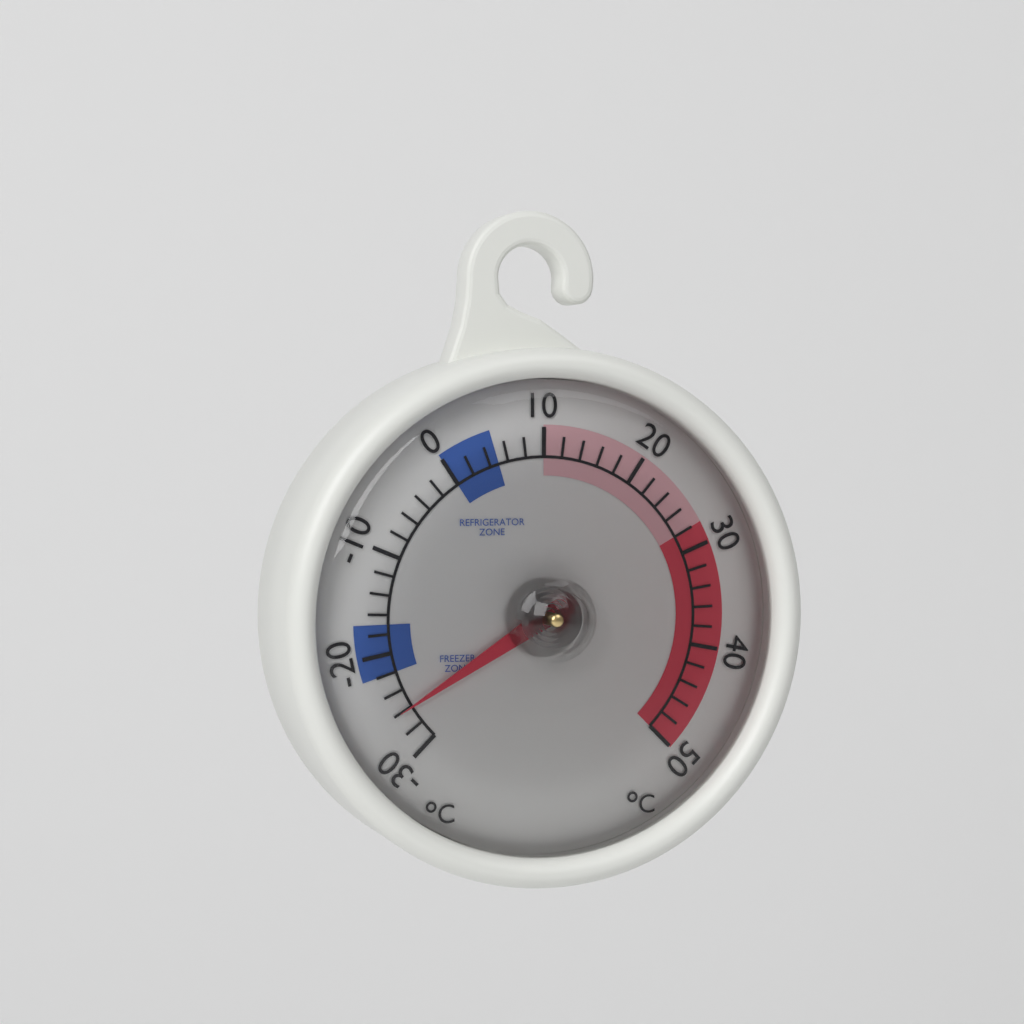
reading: -26 °C
